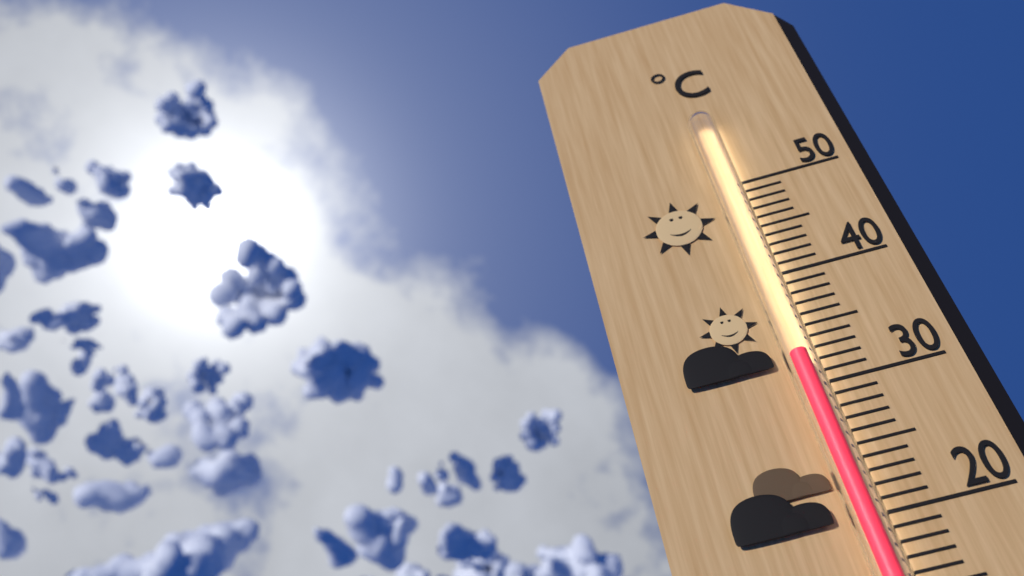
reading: 32 °C
